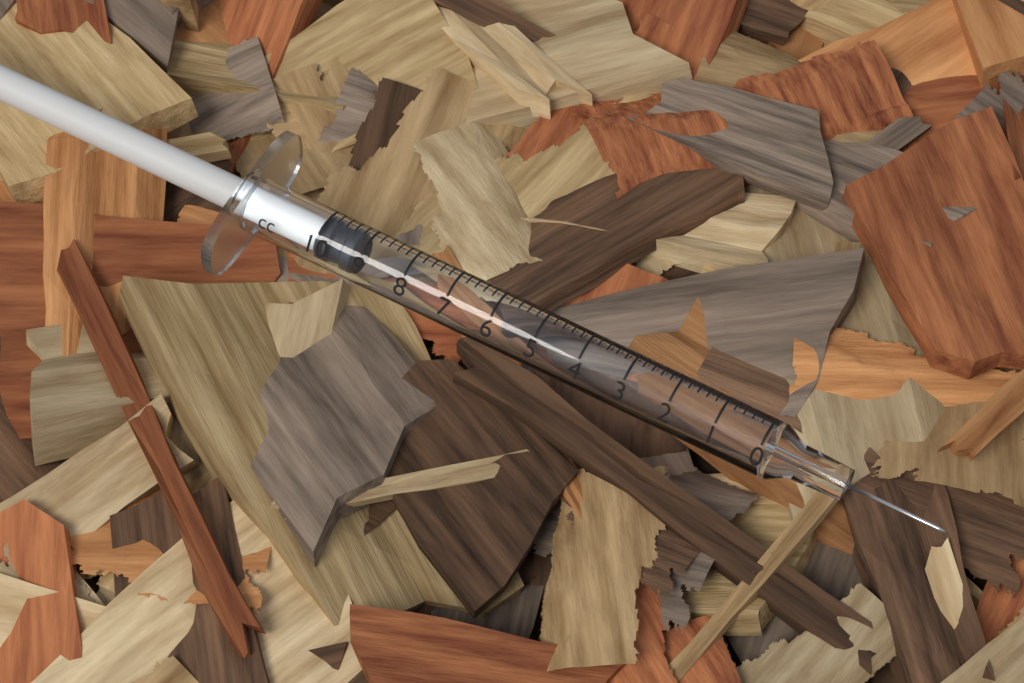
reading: 9.2 cc
